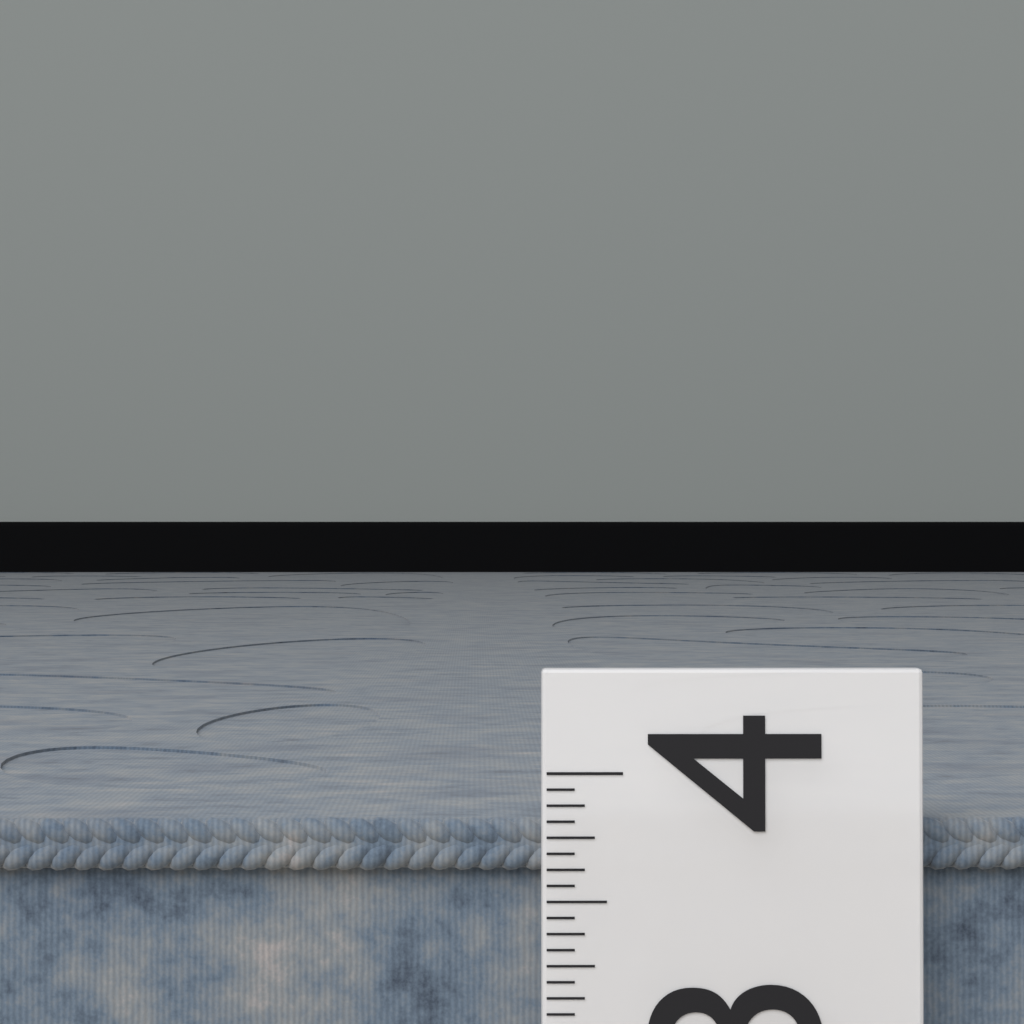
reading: 3.8125 (no unit)
